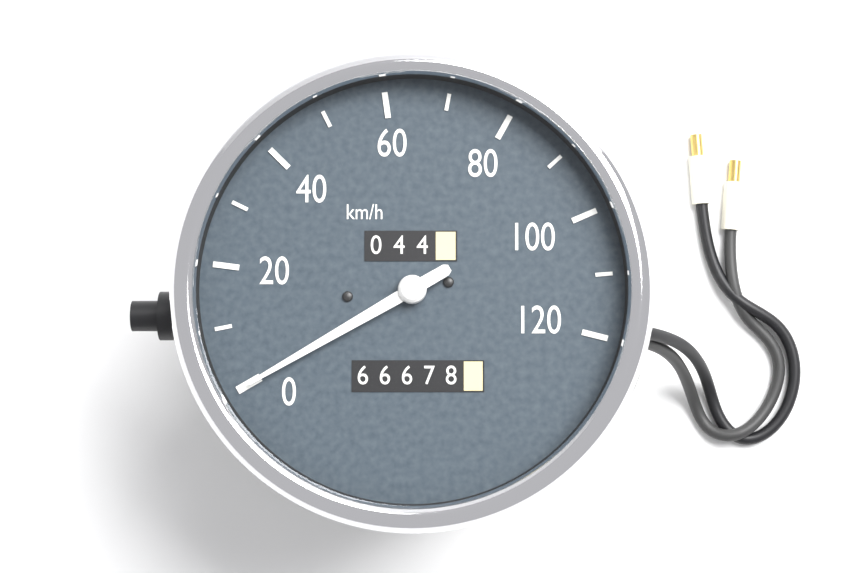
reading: 0 km/h
